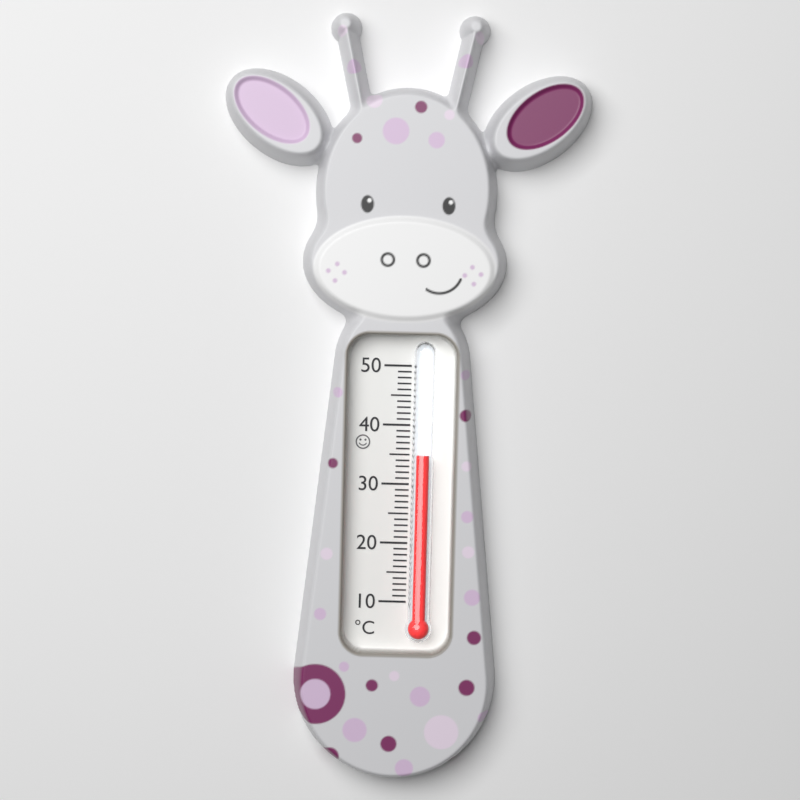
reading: 35 °C
